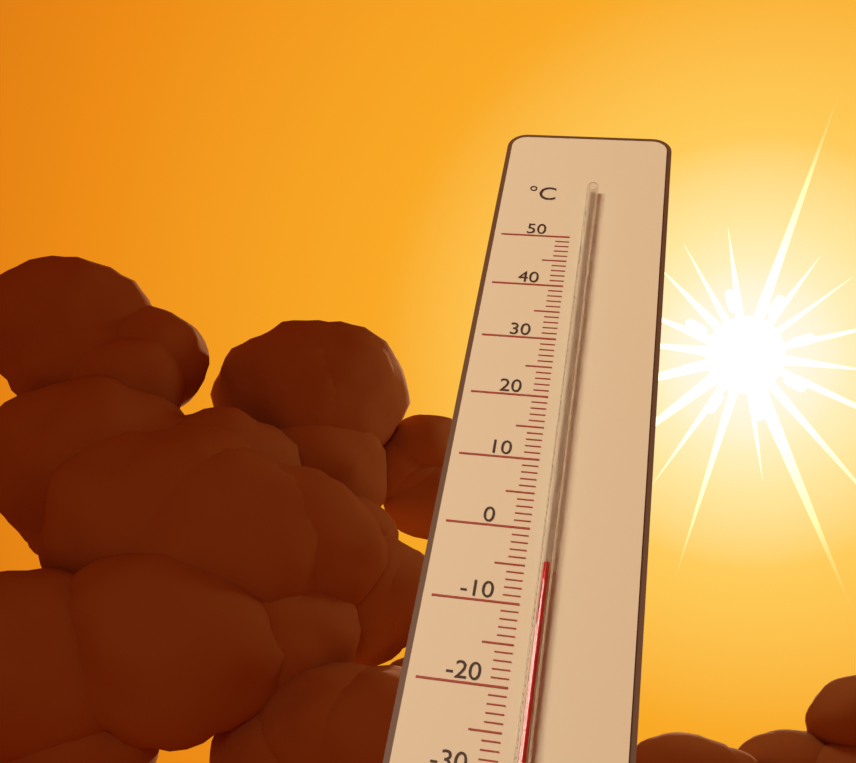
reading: -5 °C
